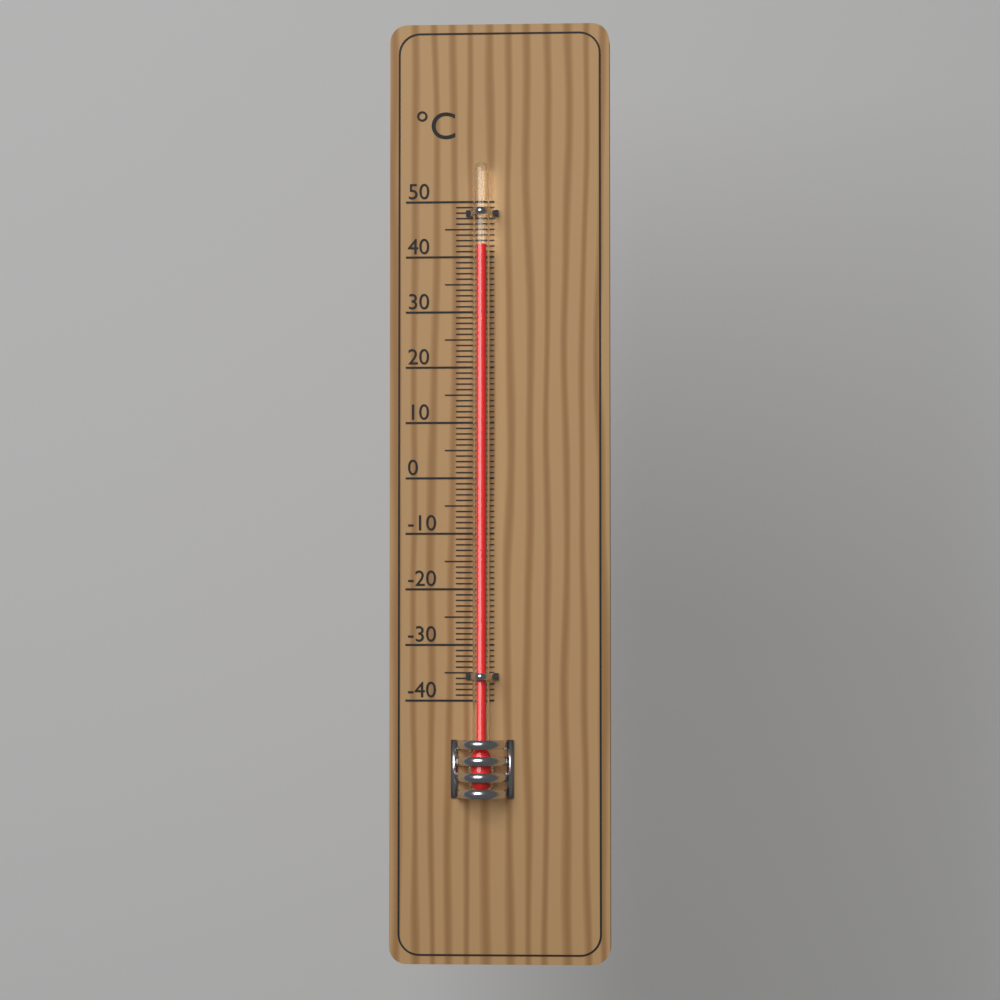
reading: 42 °C
